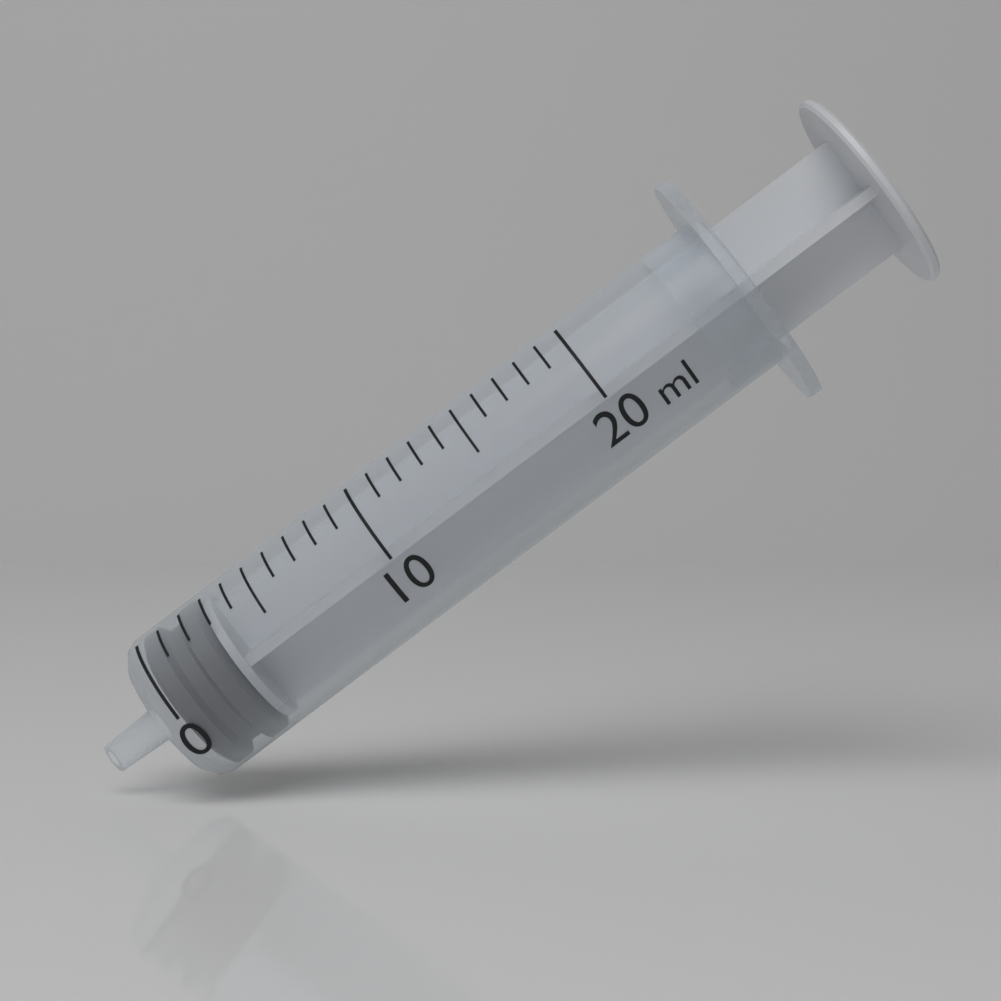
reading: 0 ml
